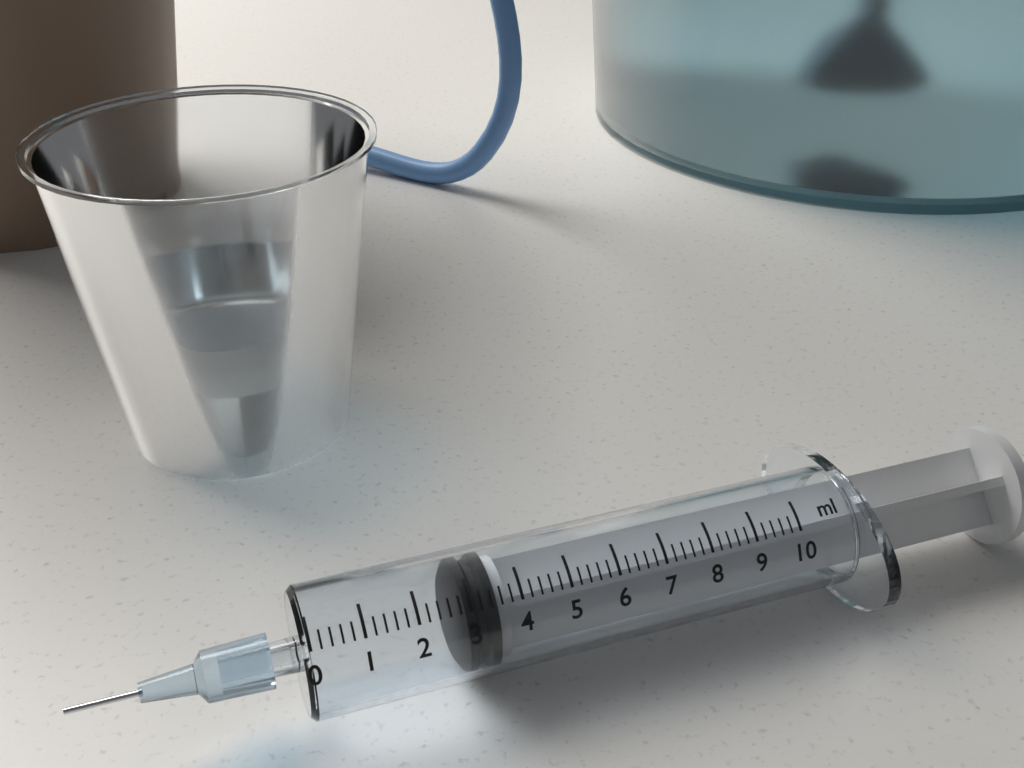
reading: 2.8 ml
